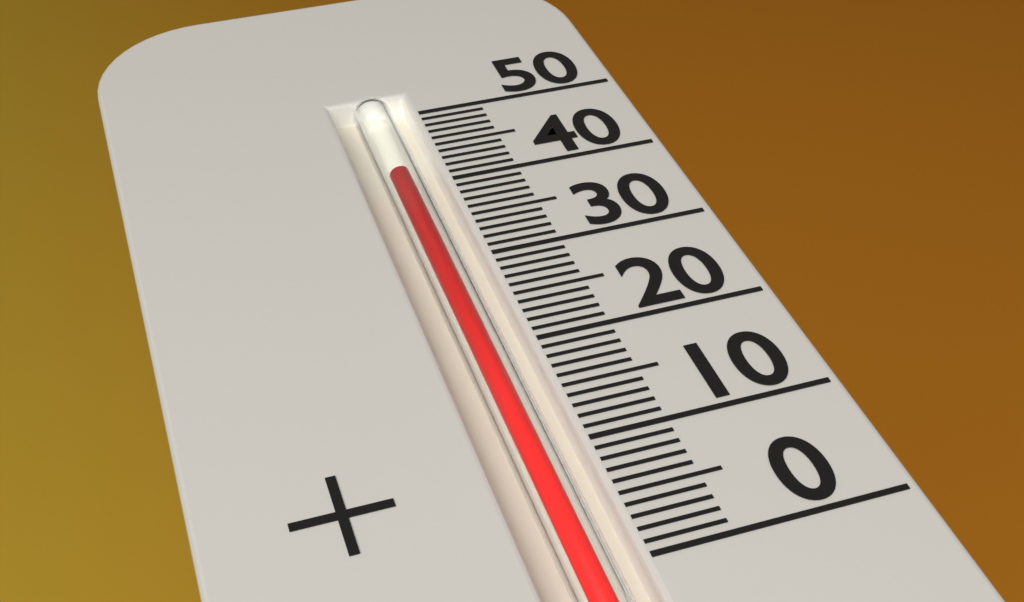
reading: 42 (no unit)
